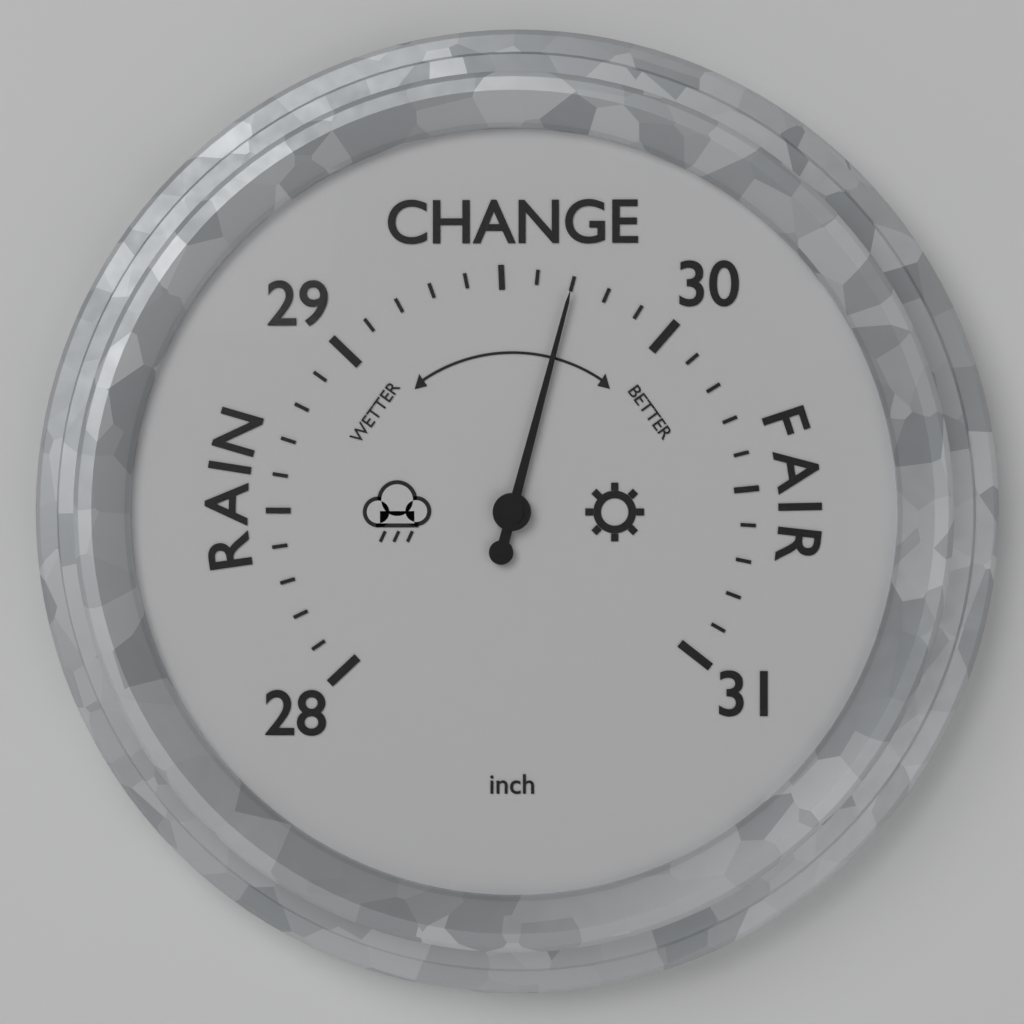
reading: 29.7 inch
